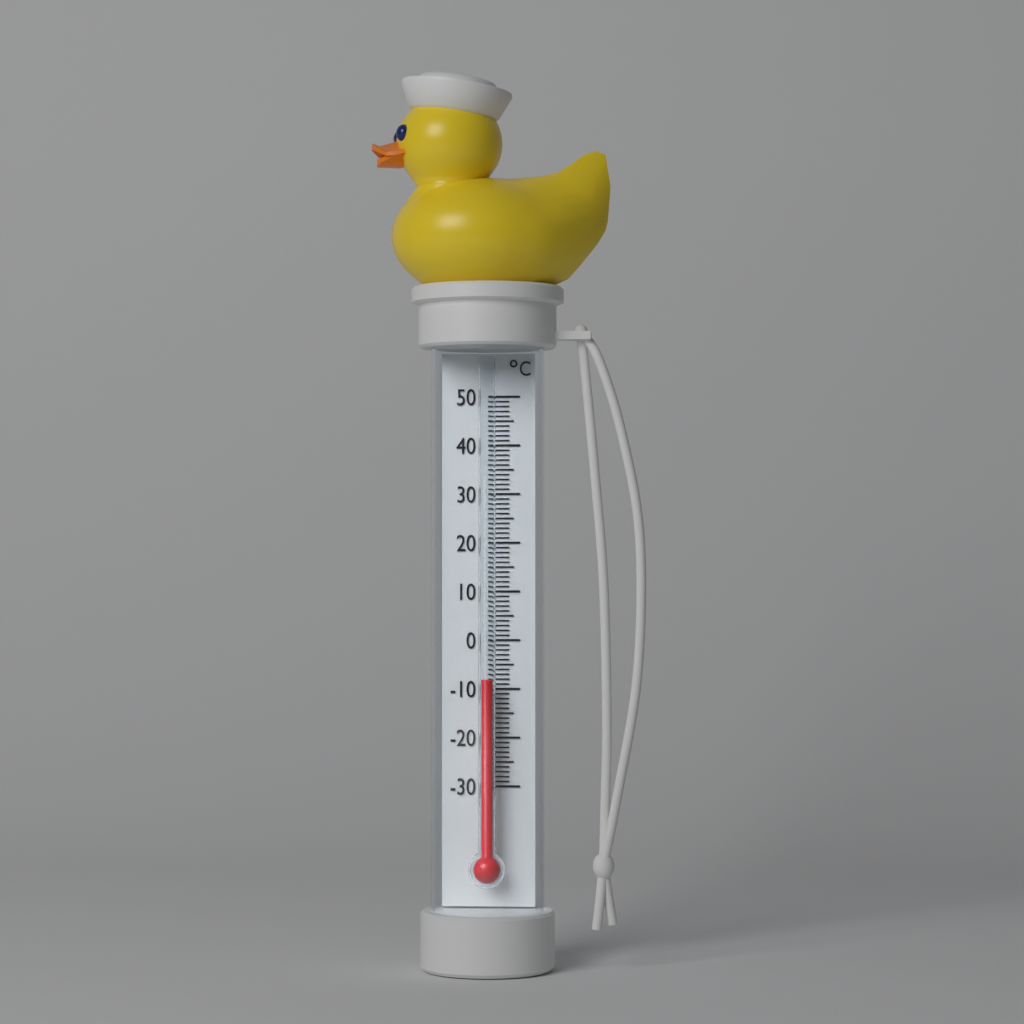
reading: -8 °C
